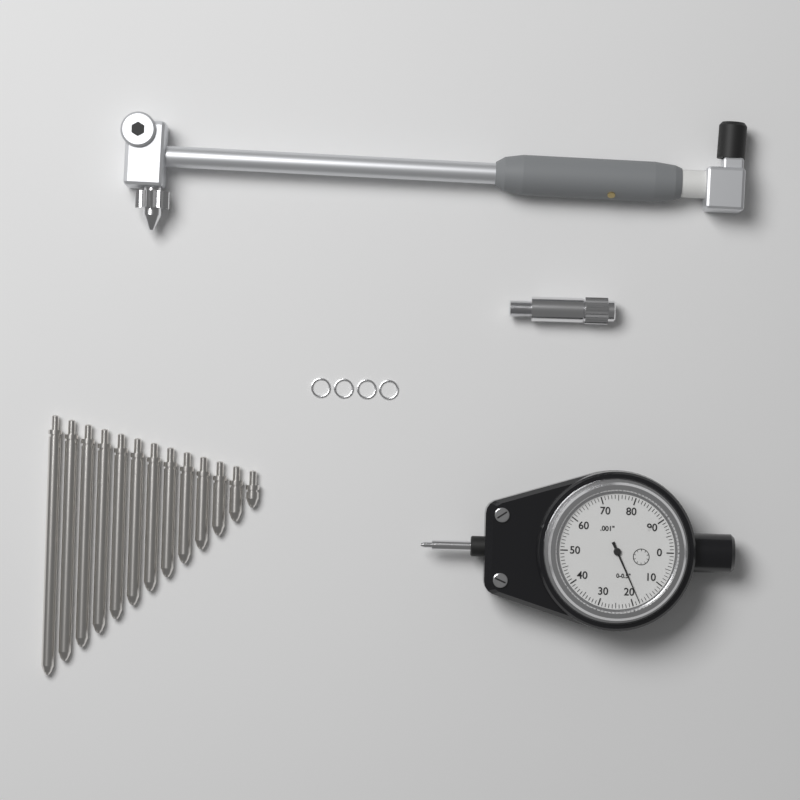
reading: 0.018 in
